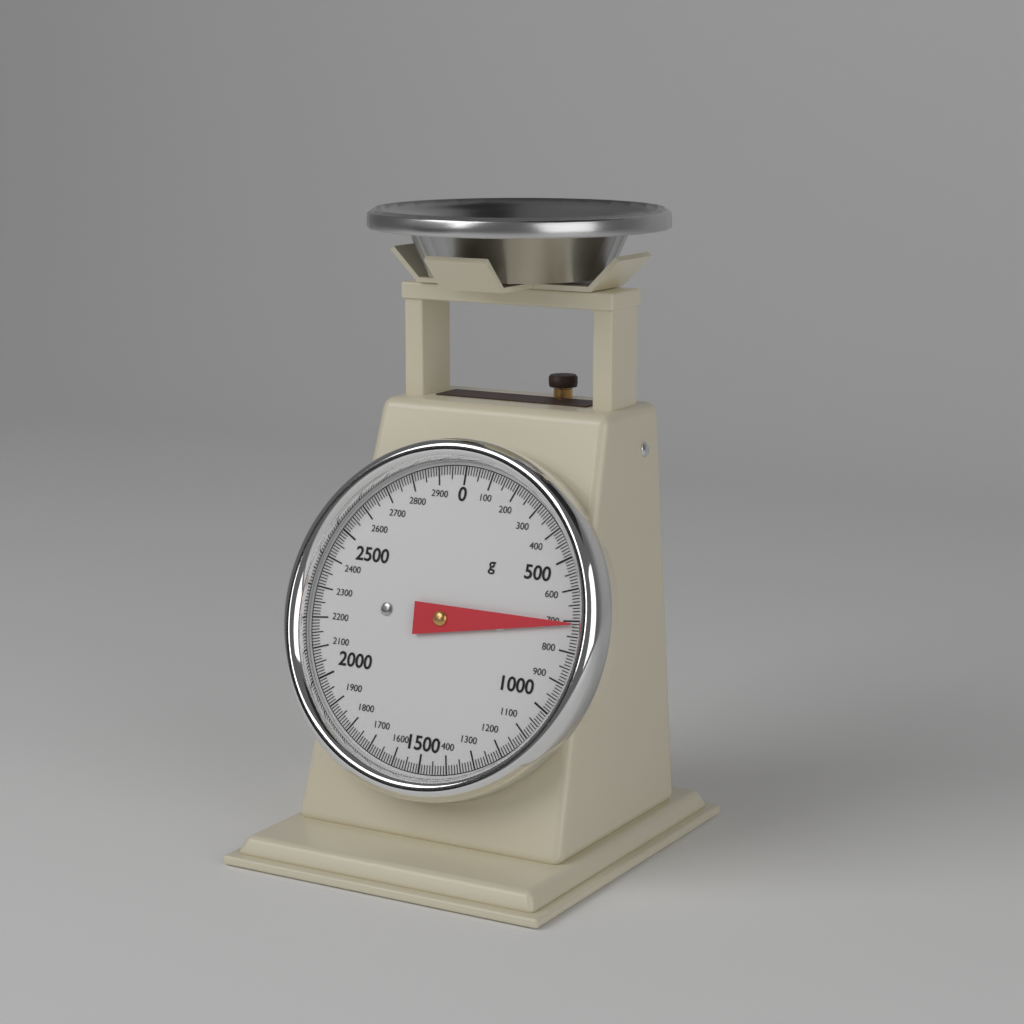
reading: 710 g
